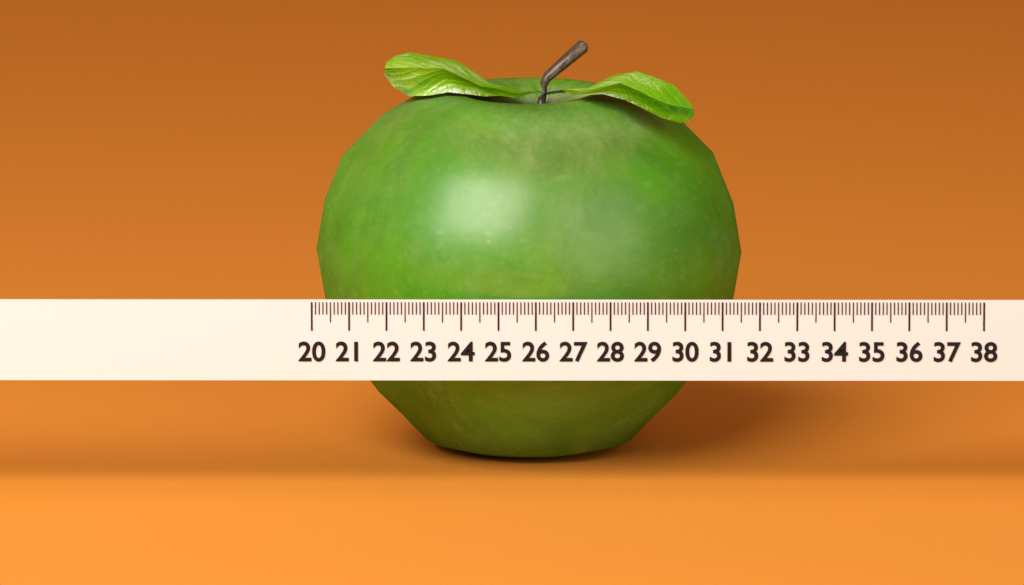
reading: 31.6 (no unit)
